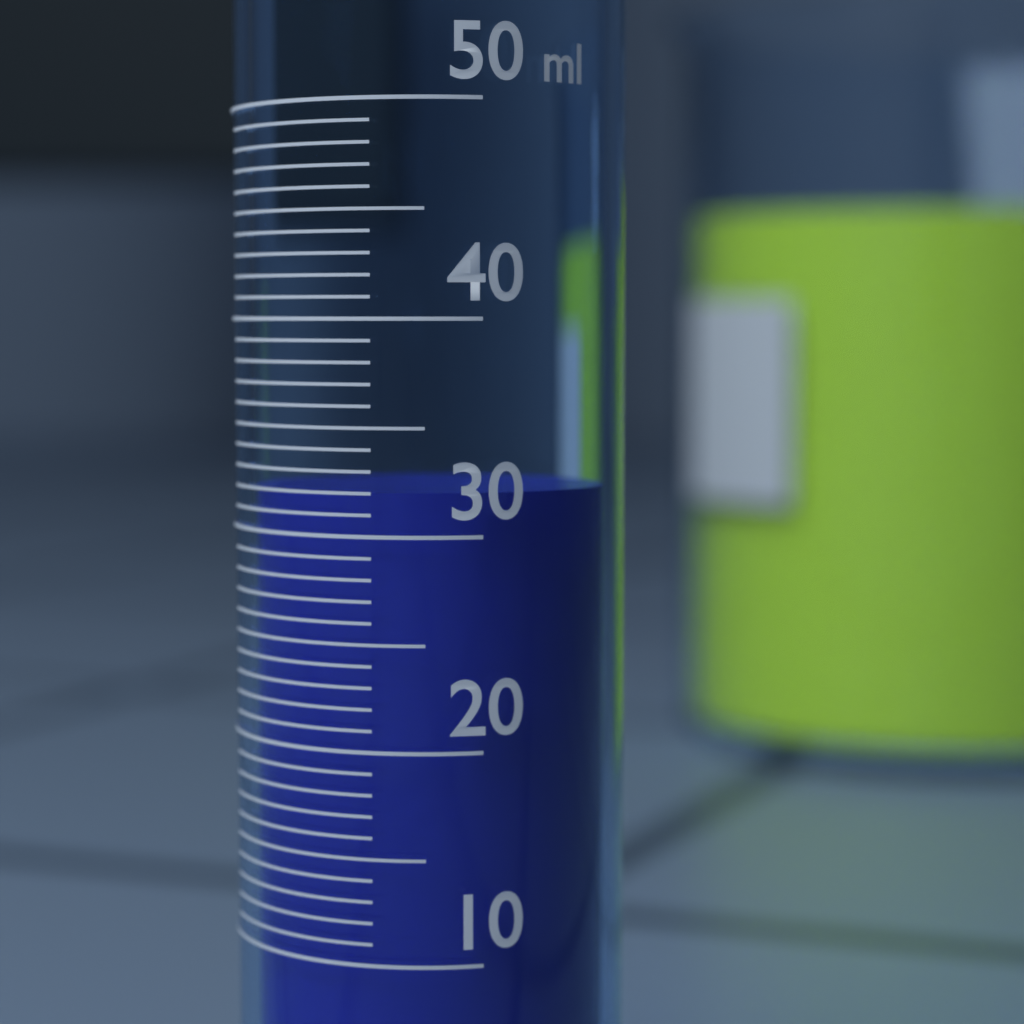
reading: 32 ml
